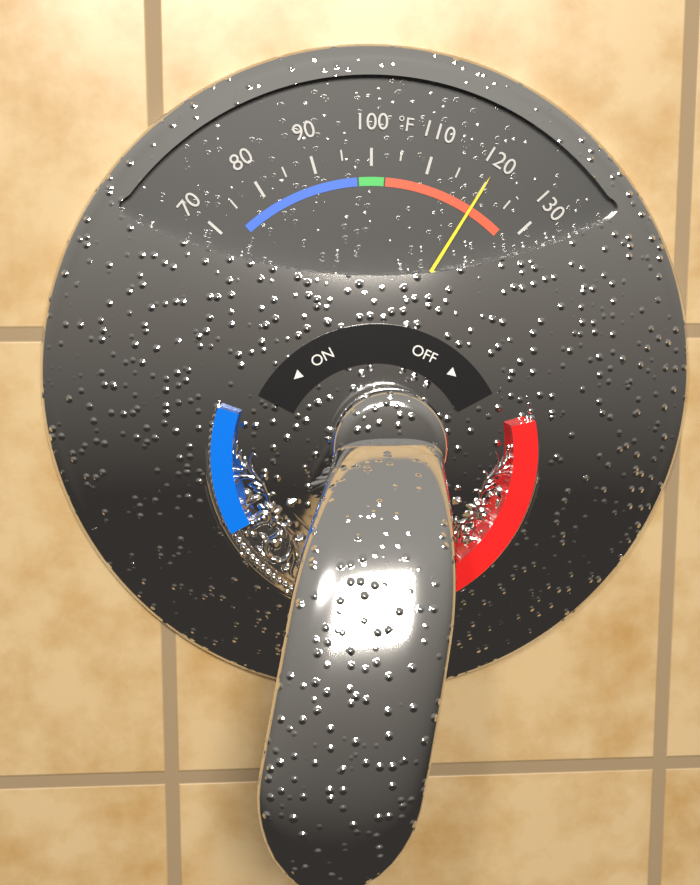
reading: 120 °F
